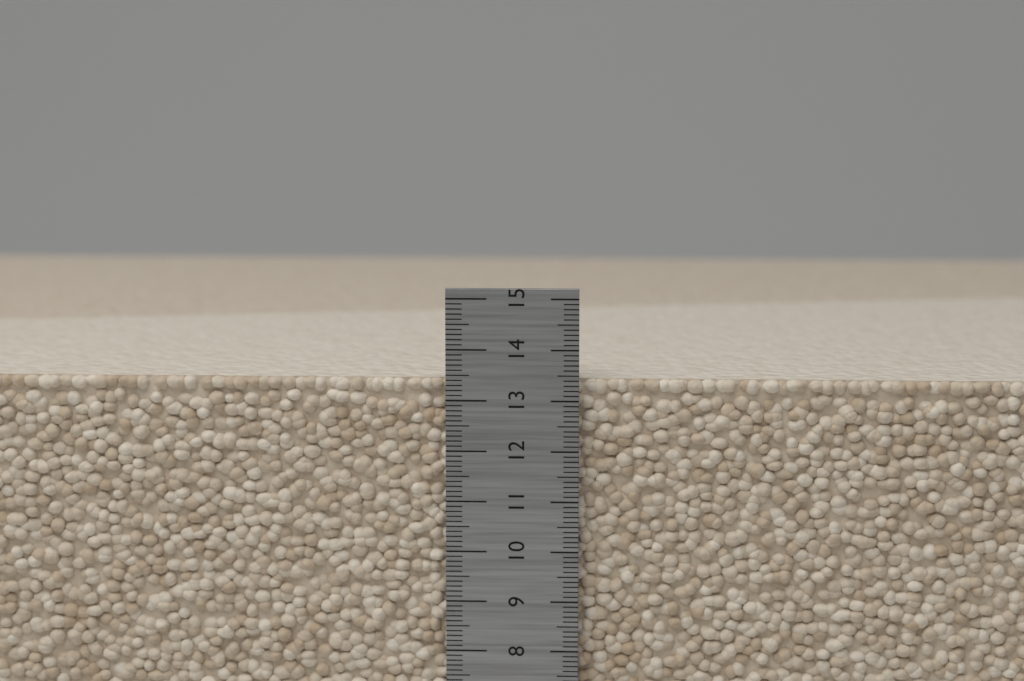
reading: 13.4 cm
